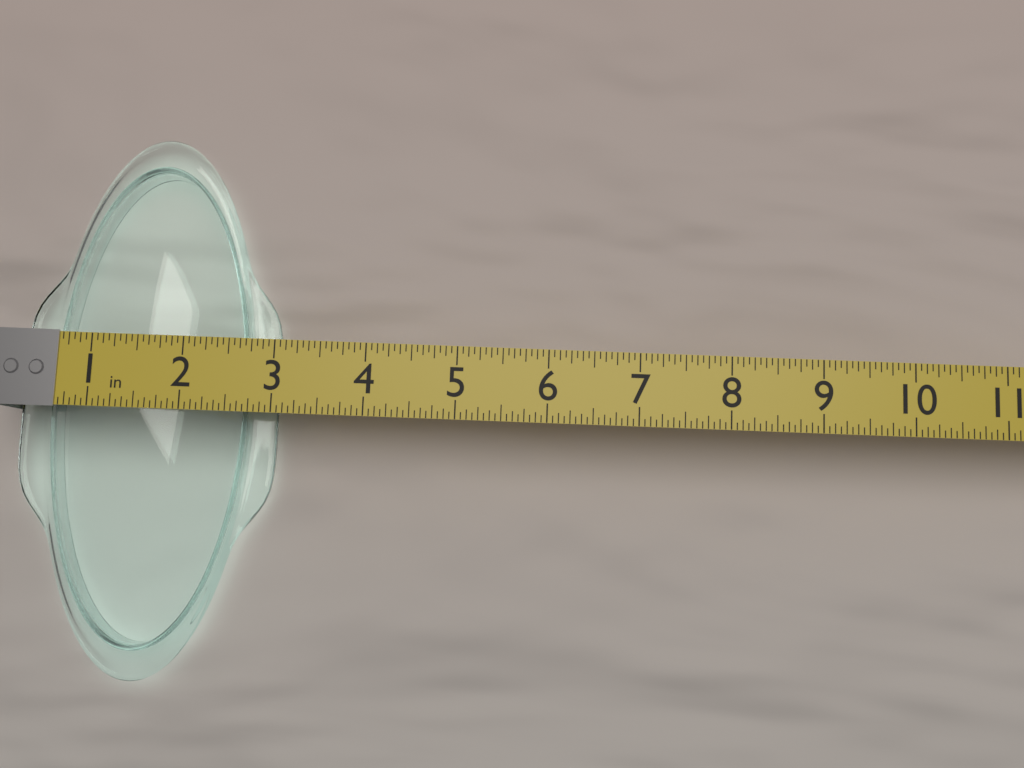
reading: 2.9375 in
